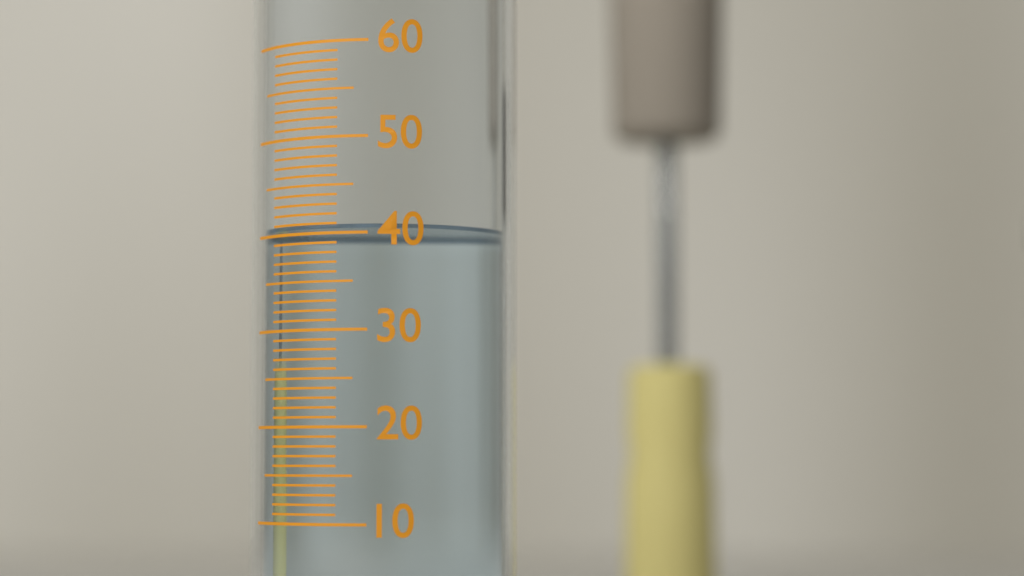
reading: 41 (no unit)
